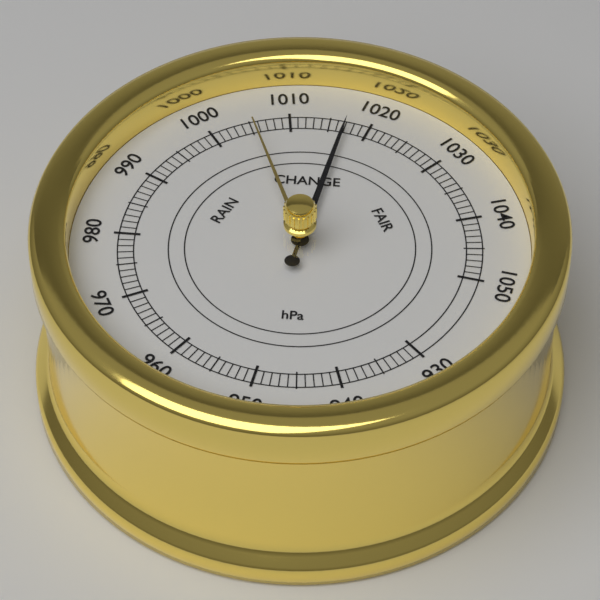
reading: 1017 hPa
